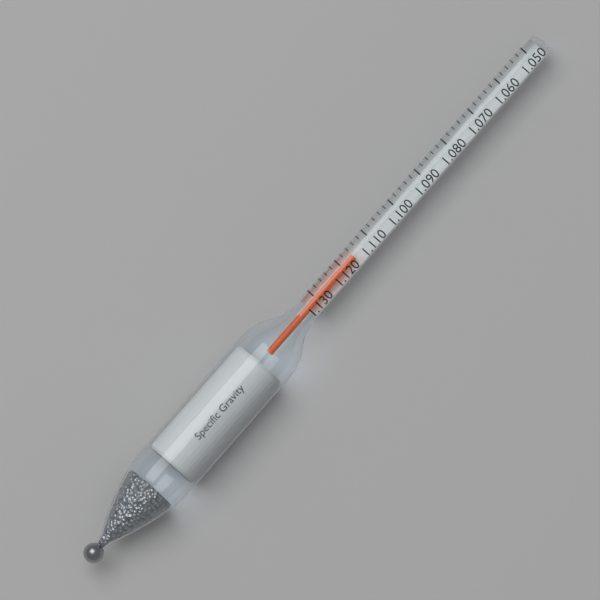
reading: 1.116 (no unit)
